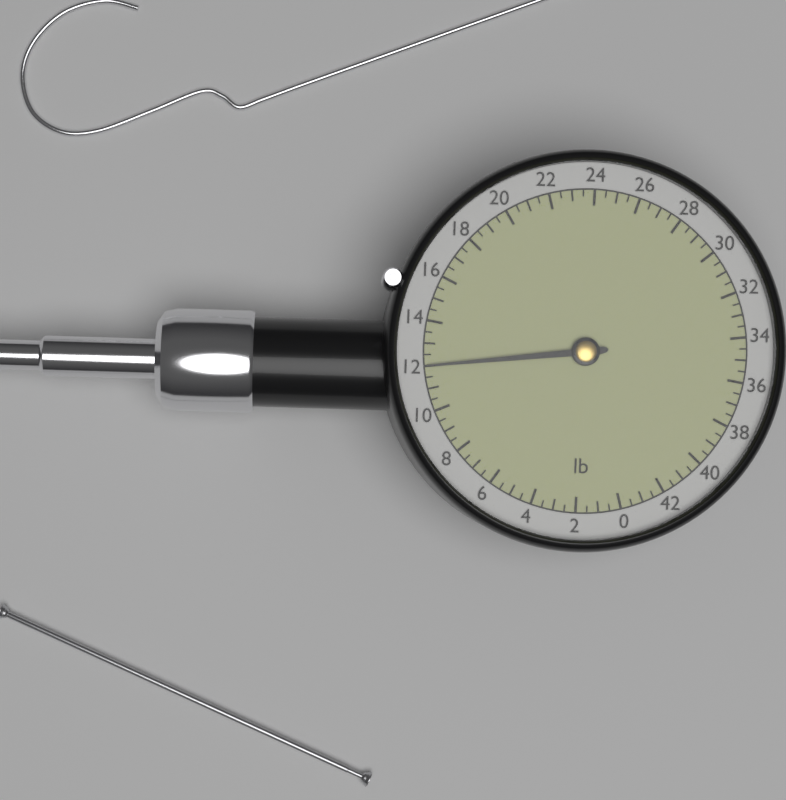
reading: 12.0 lb
